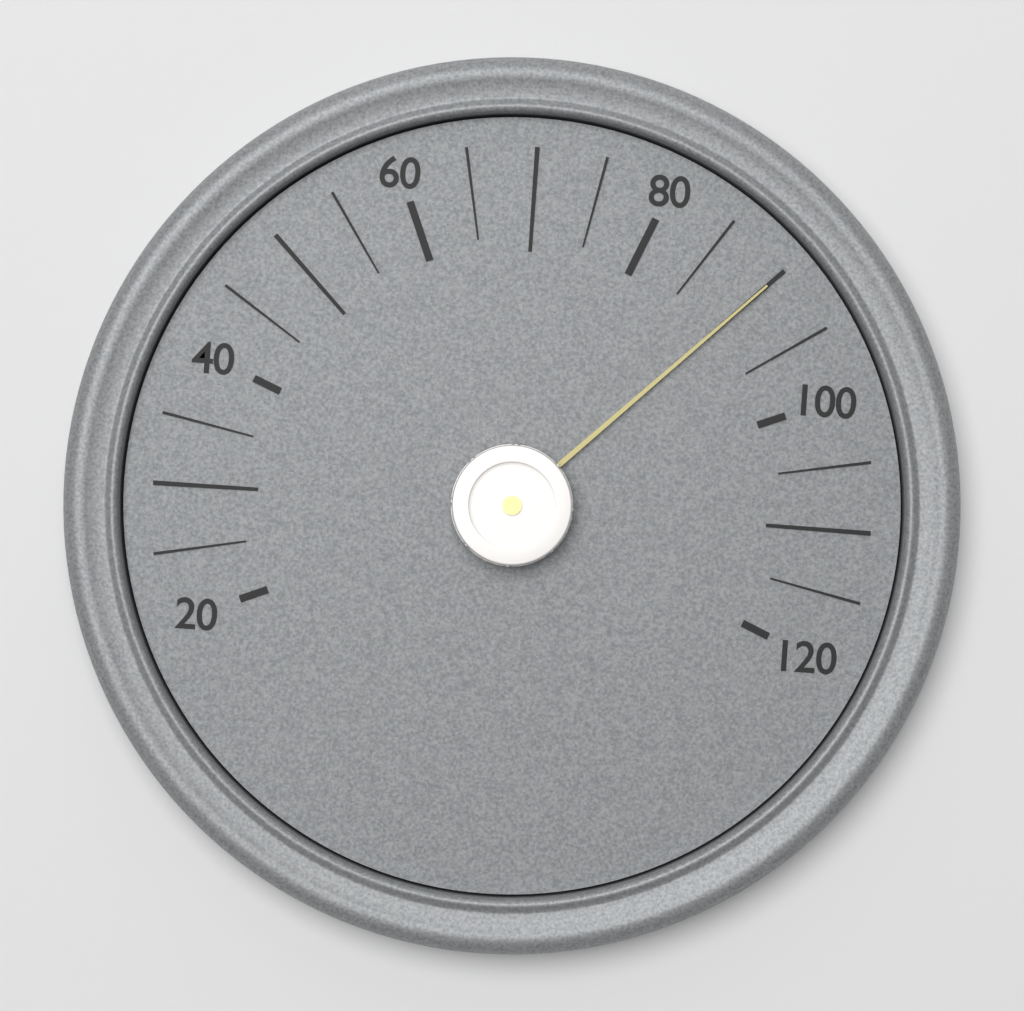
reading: 90 (no unit)
